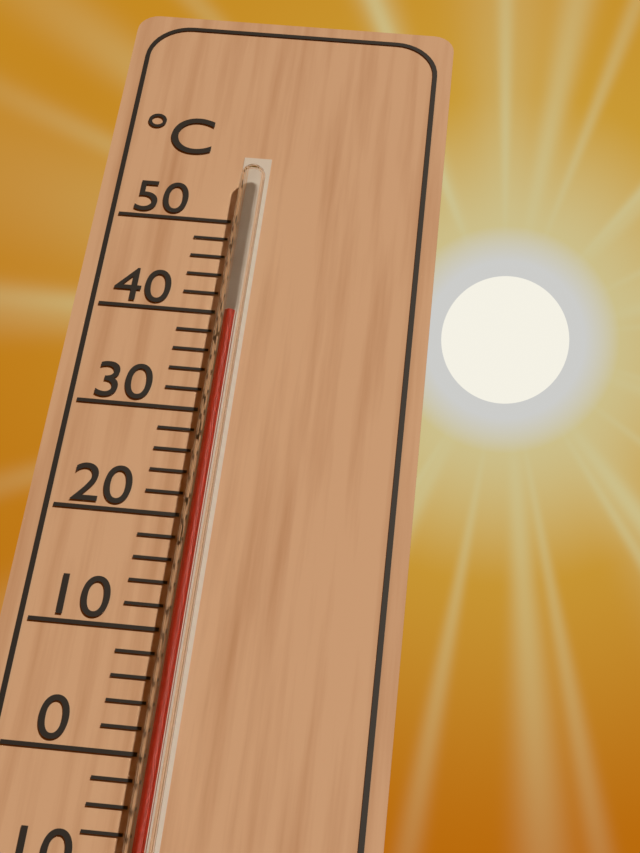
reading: 39 °C
